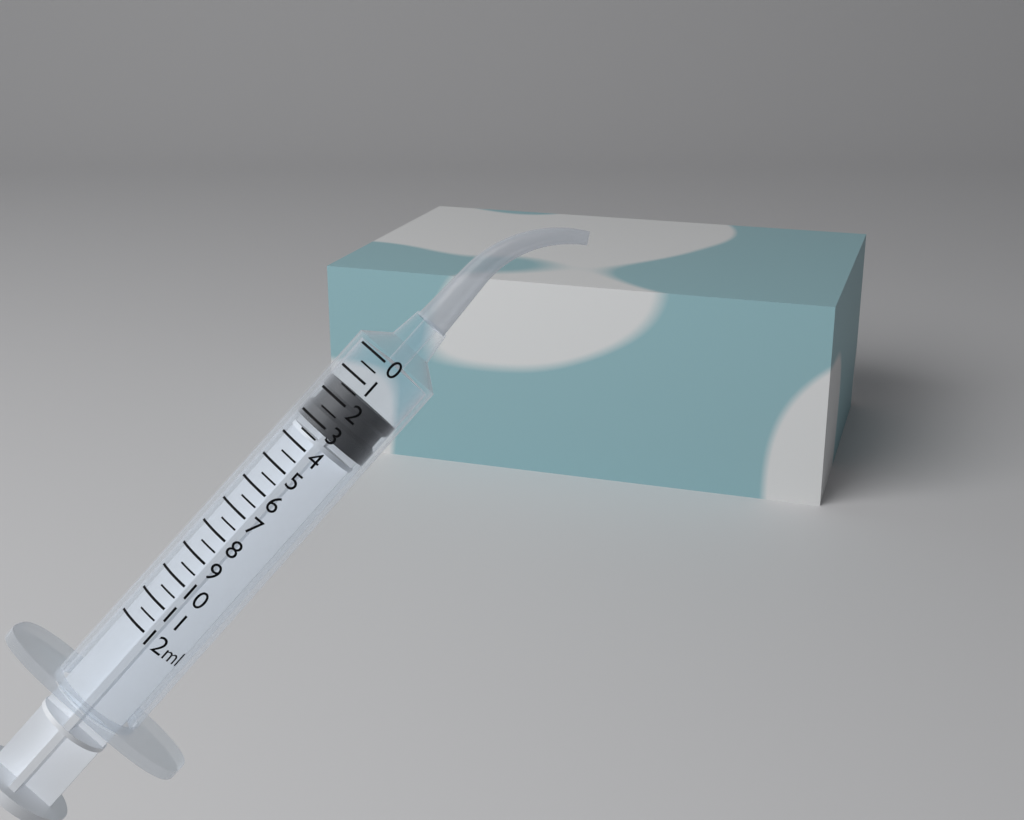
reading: 1.5 ml
